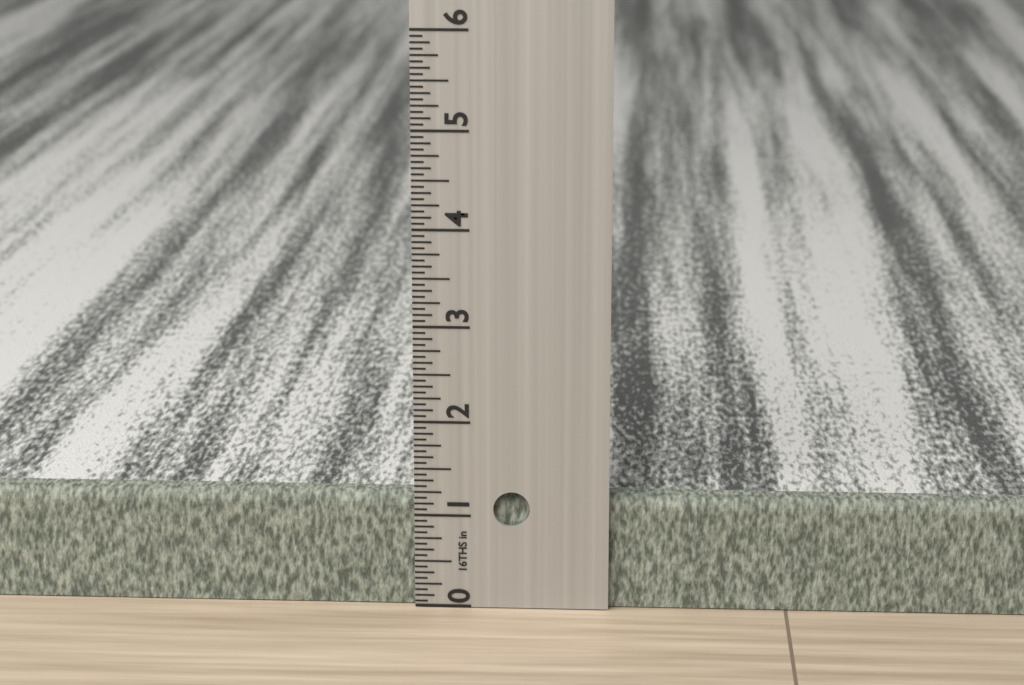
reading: 1.1875 in
